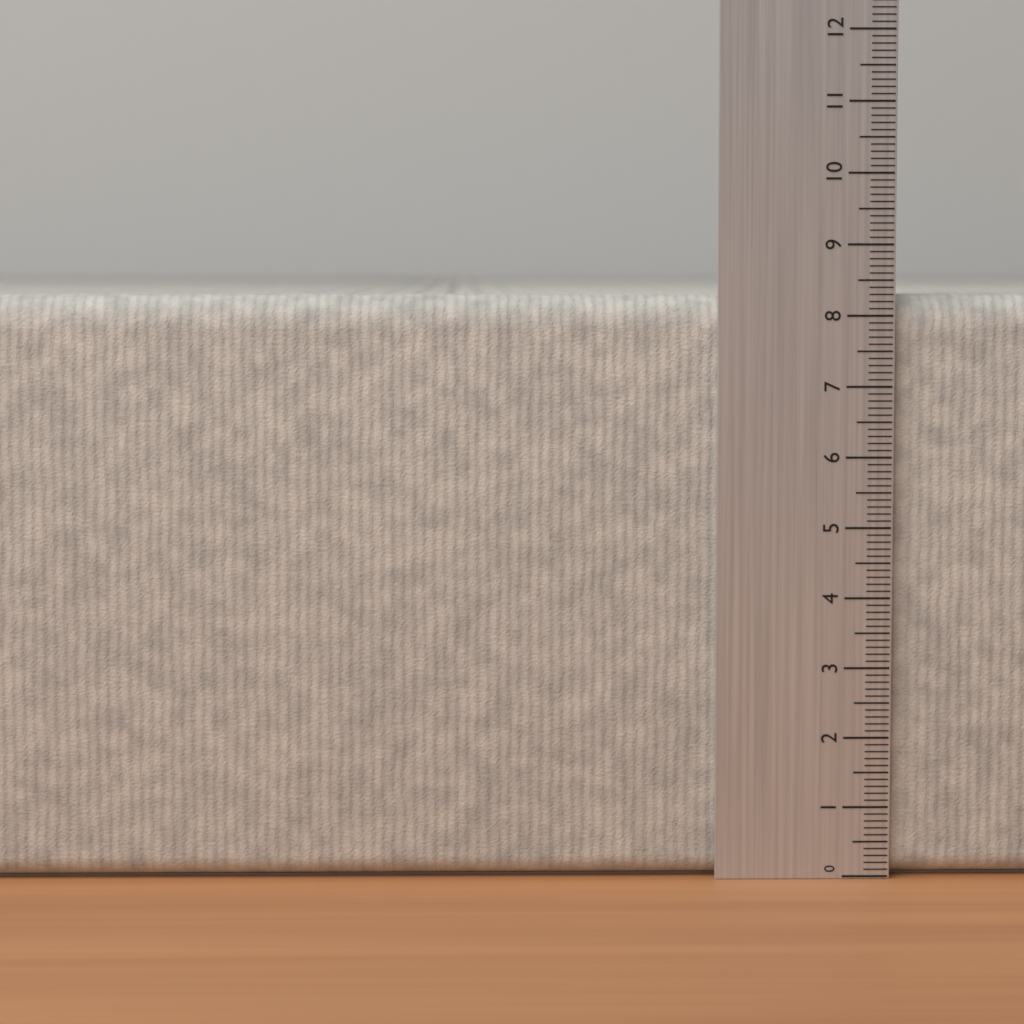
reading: 8.3 (no unit)
